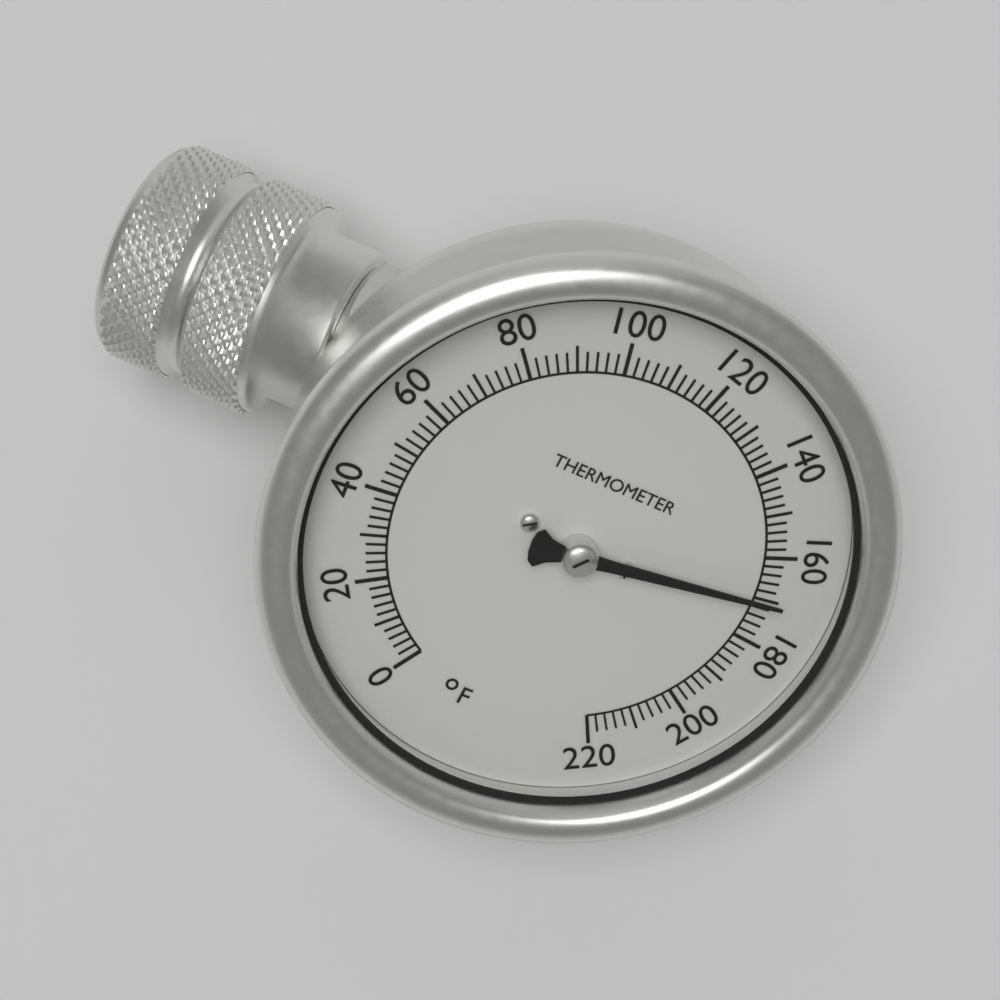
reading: 170 °F
